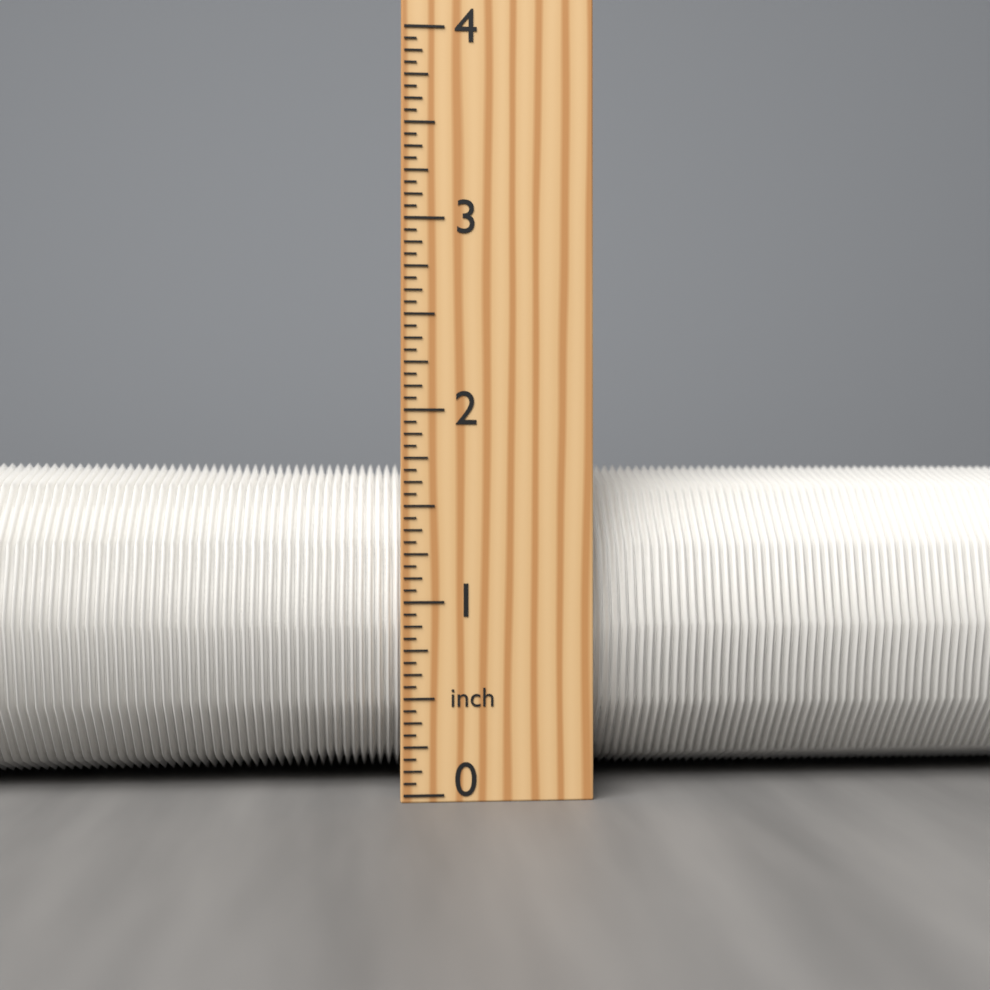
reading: 1.7500 inch
